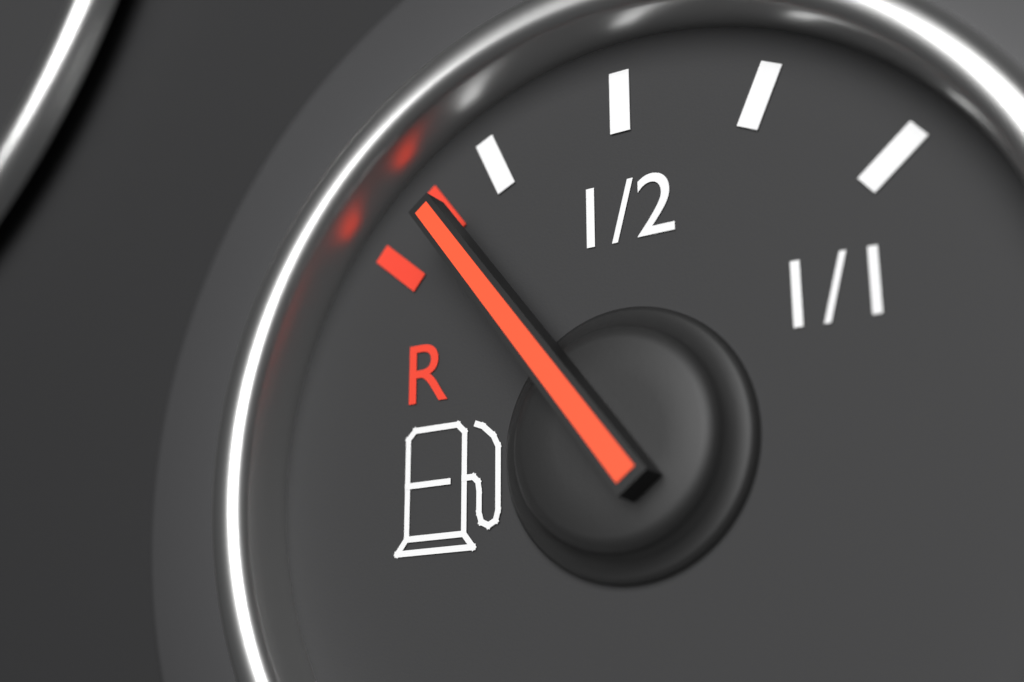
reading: 0.13 (no unit)
